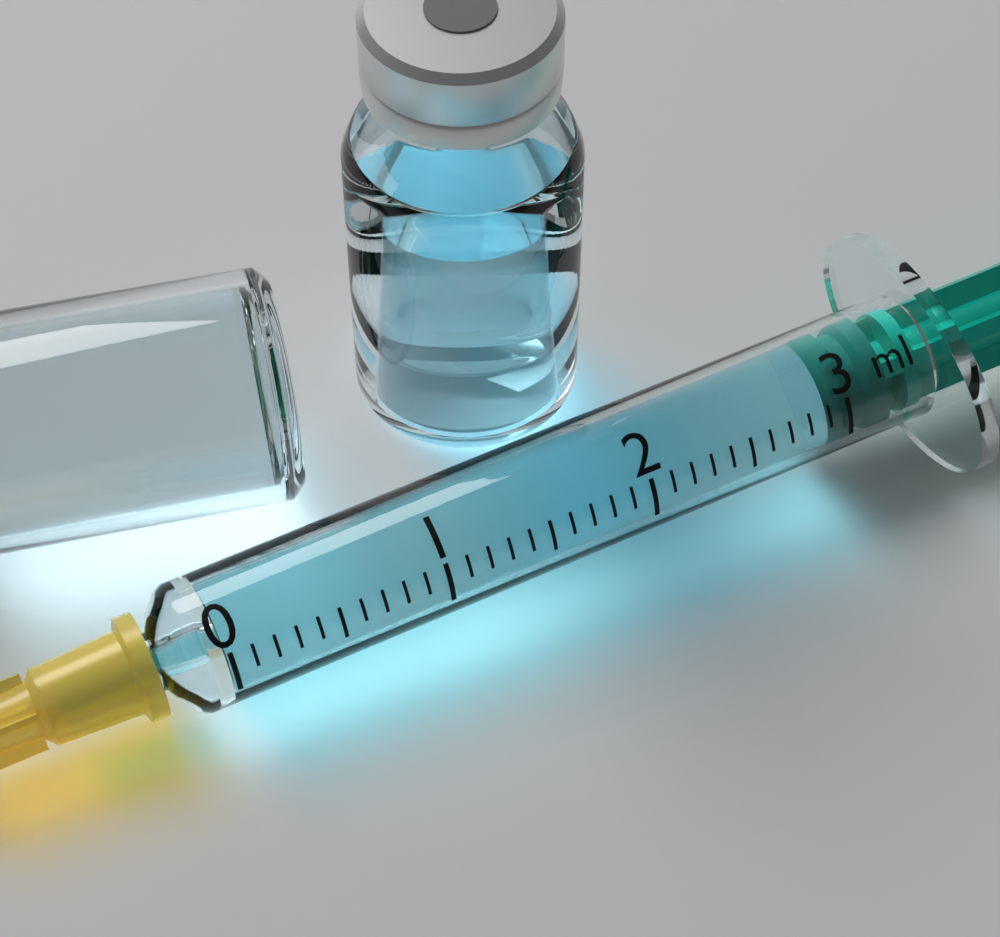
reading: 2.9 ml
